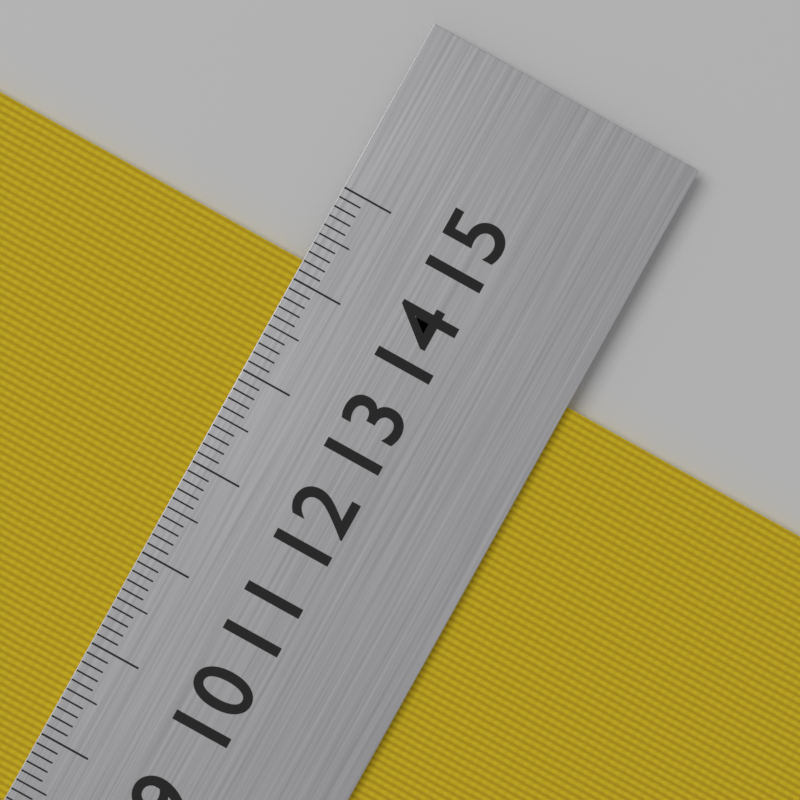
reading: 14.2 cm
